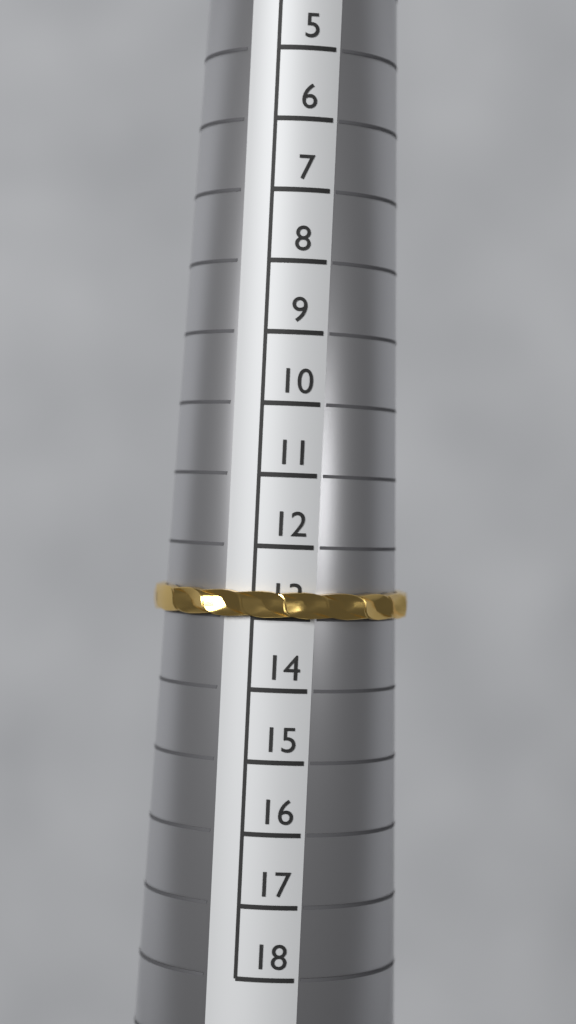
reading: 13 (no unit)
